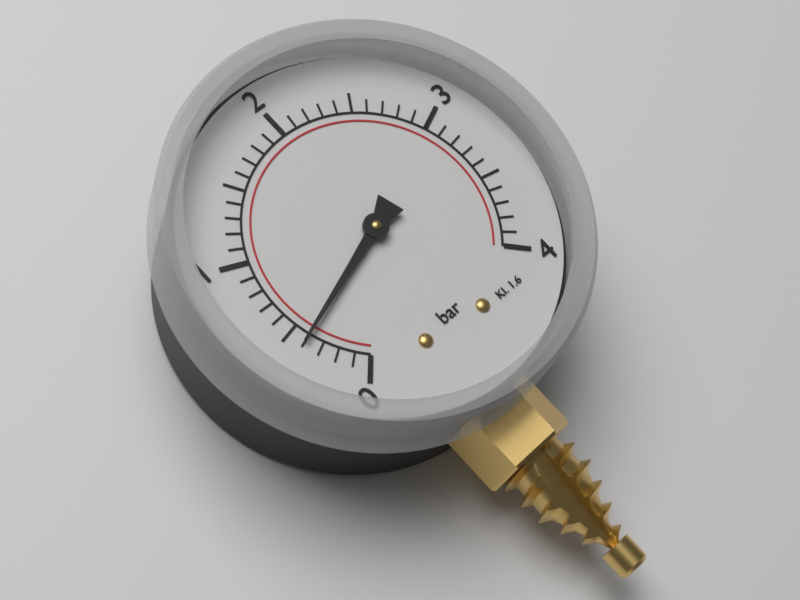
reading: 0.4 bar
